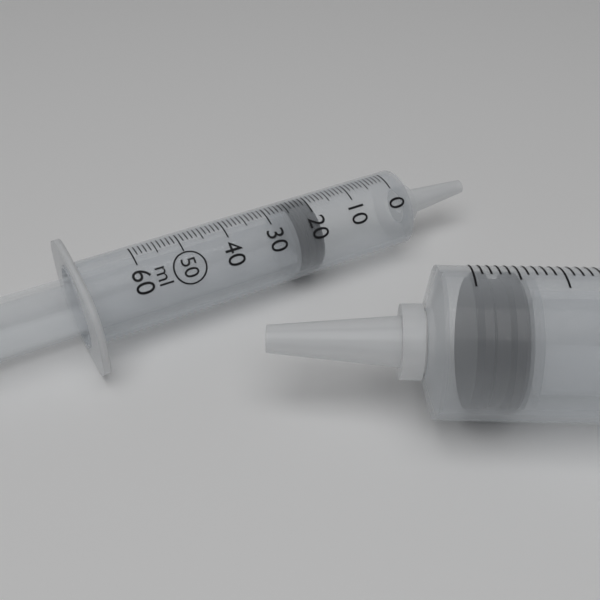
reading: 19 ml
